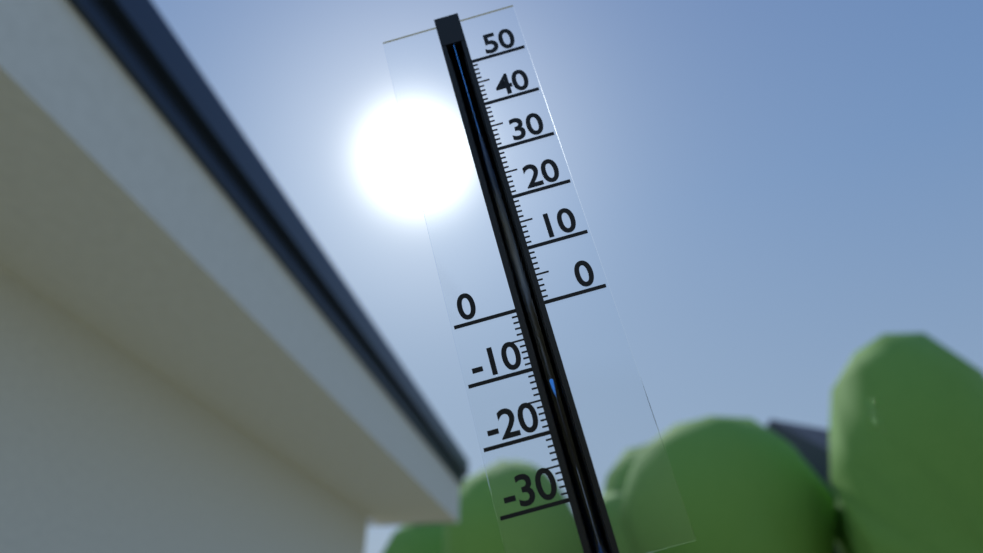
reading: -12 (no unit)
